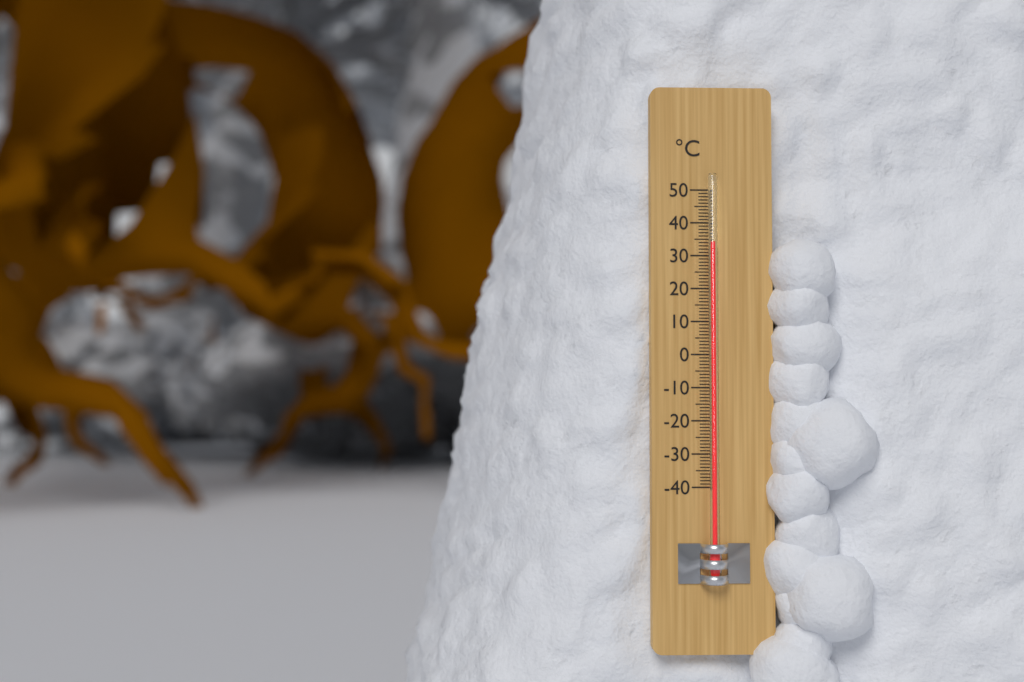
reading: 34 °C
